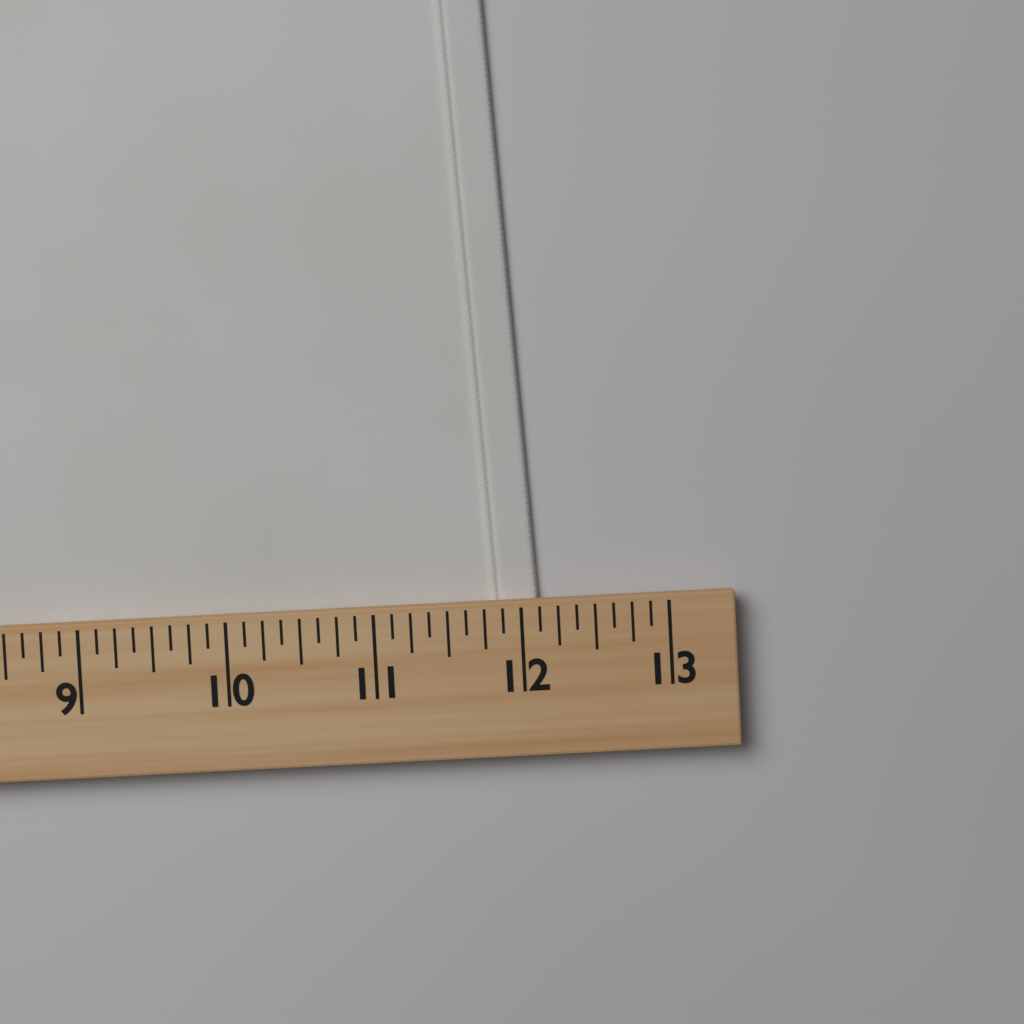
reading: 12.125 (no unit)
